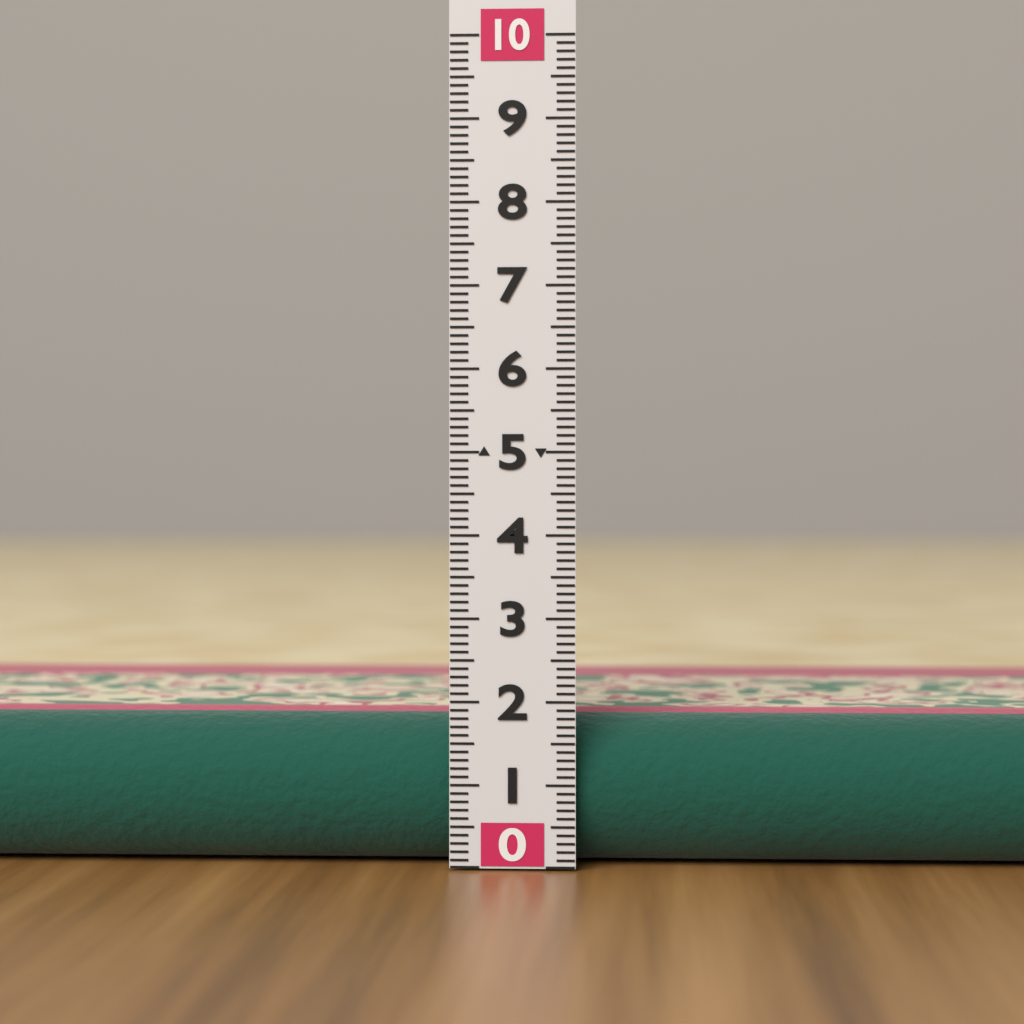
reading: 1.8 (no unit)
